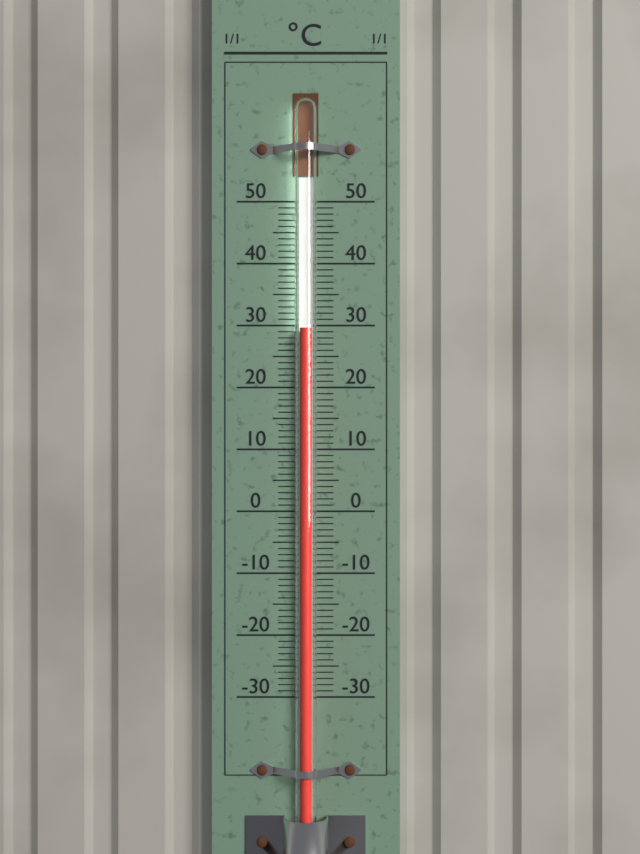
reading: 29.5 °C
